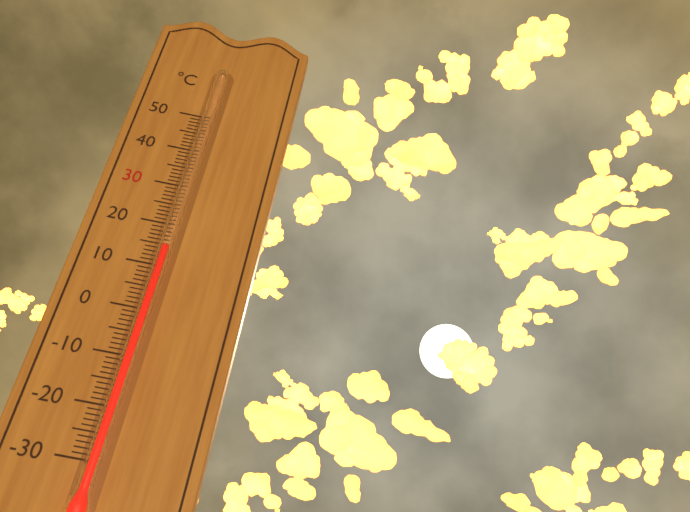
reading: 14 °C
